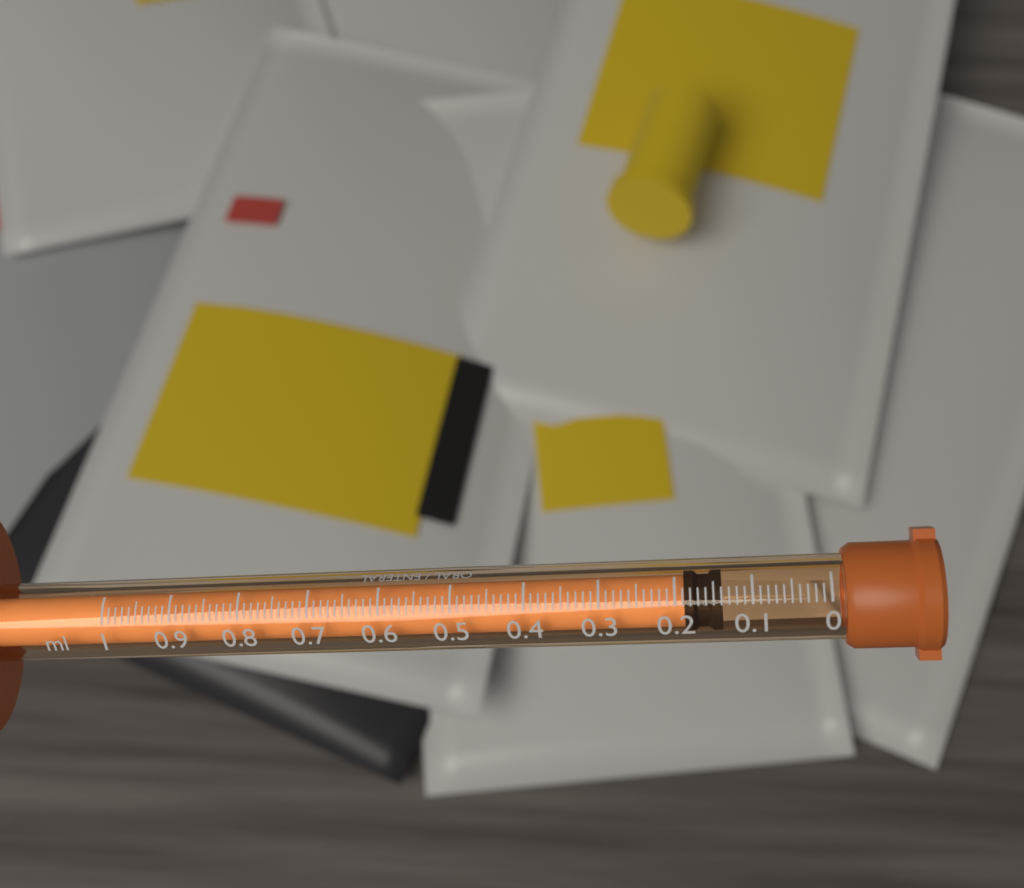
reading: 0.14 ml
